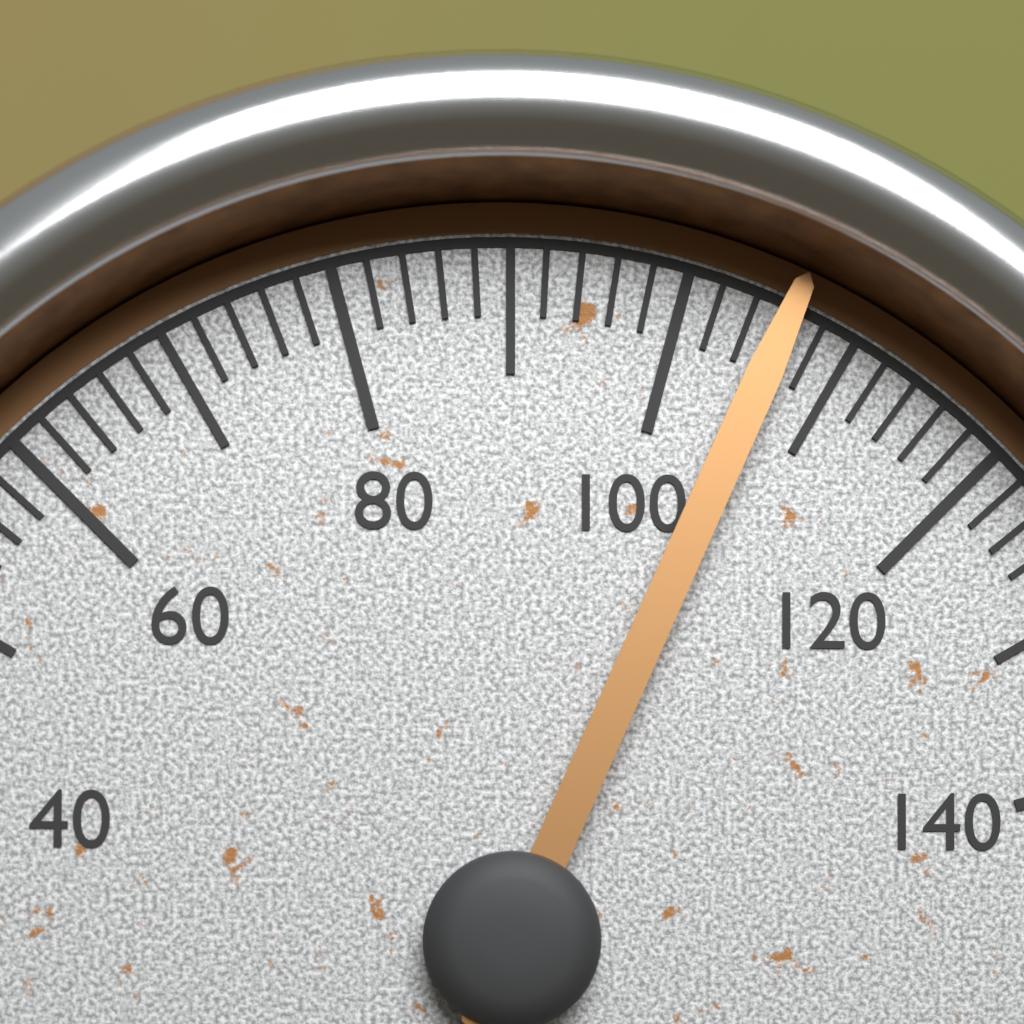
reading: 106 (no unit)
